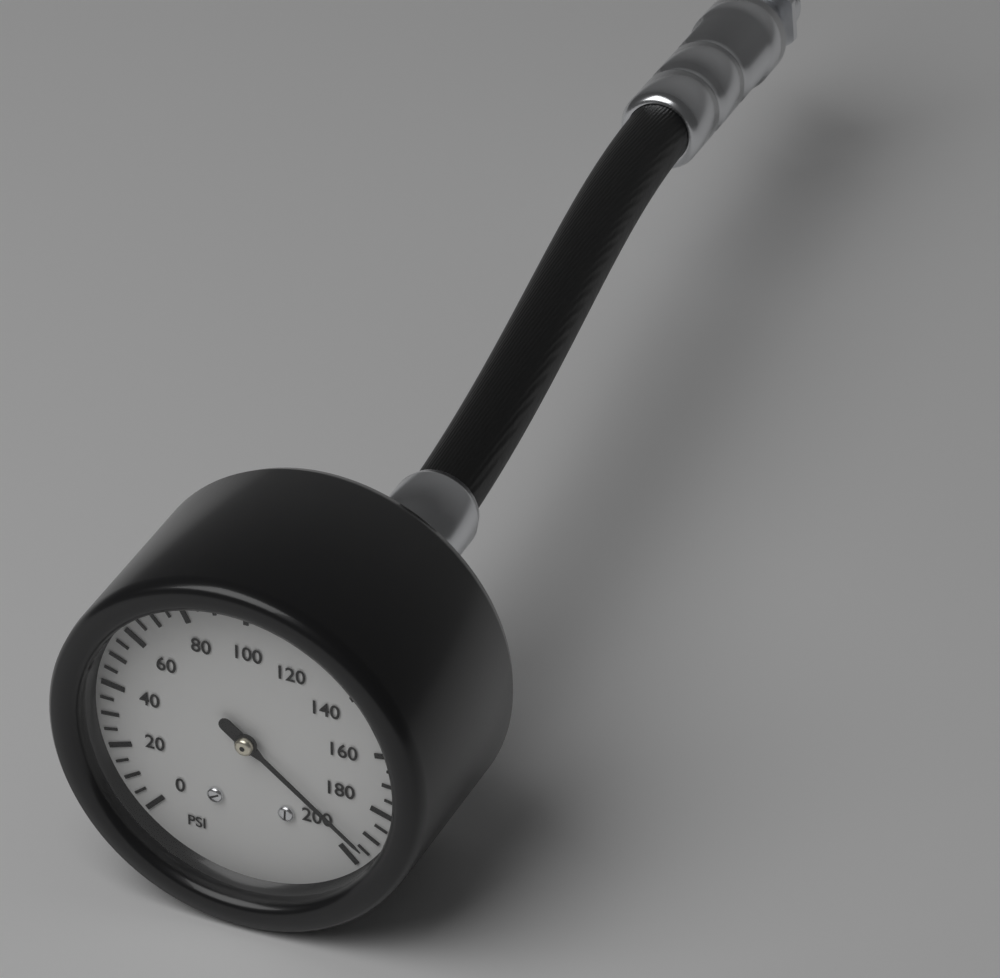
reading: 195 psi
